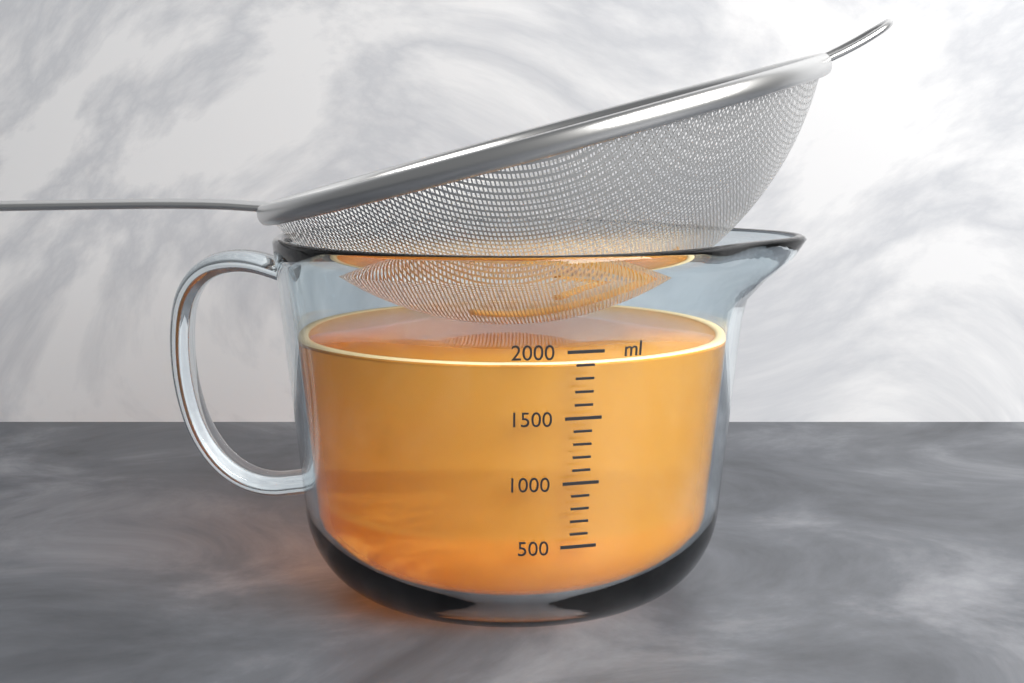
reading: 1900 ml
